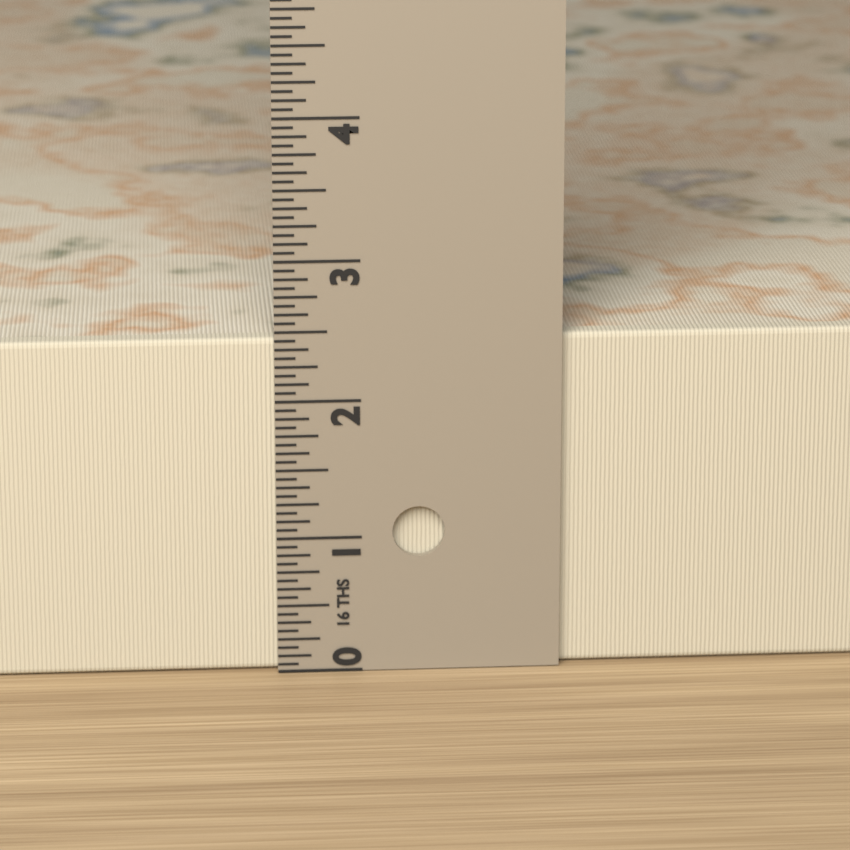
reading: 2.4375 in
